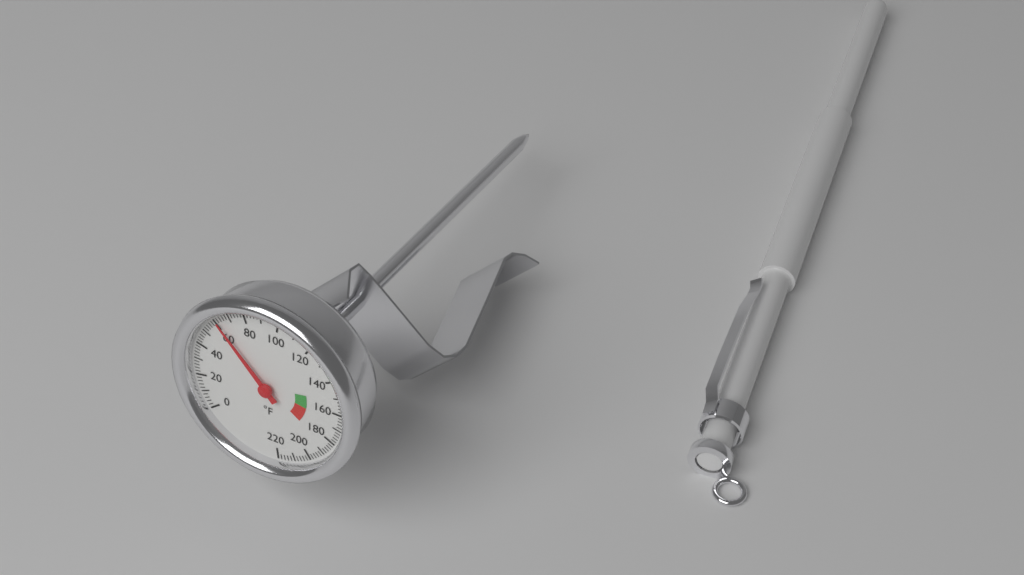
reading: 62 °F
